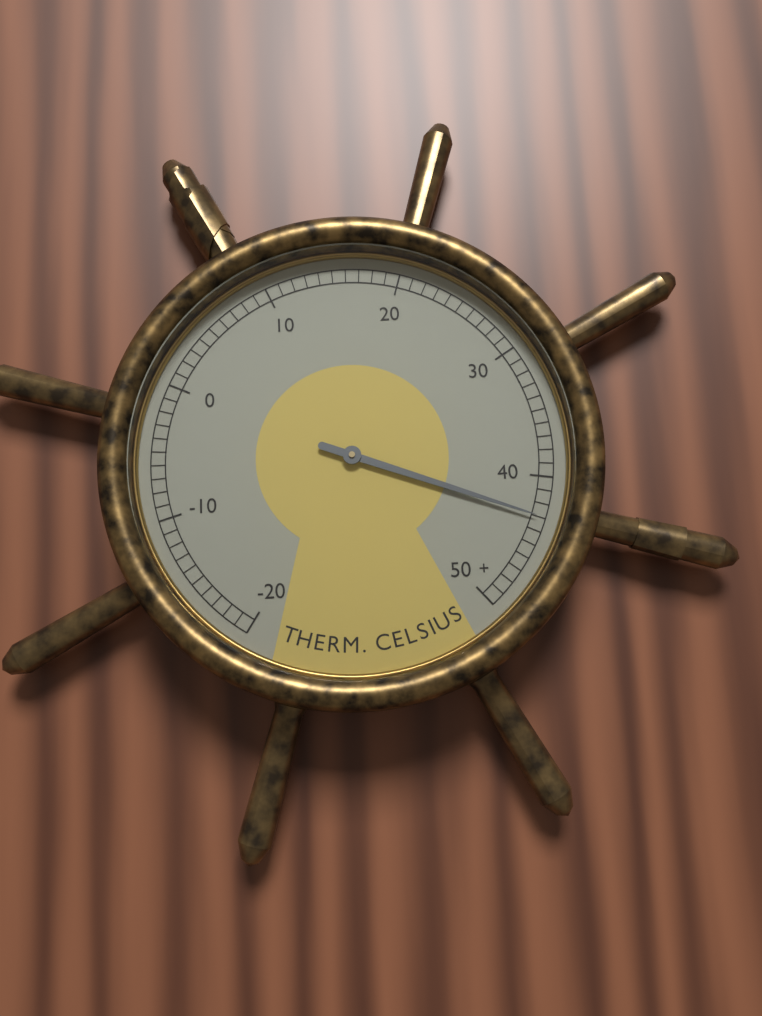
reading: 43 °C
